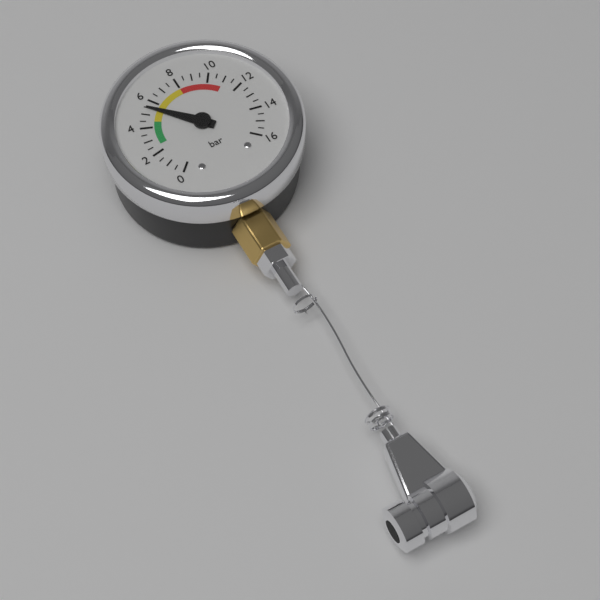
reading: 5.5 bar
